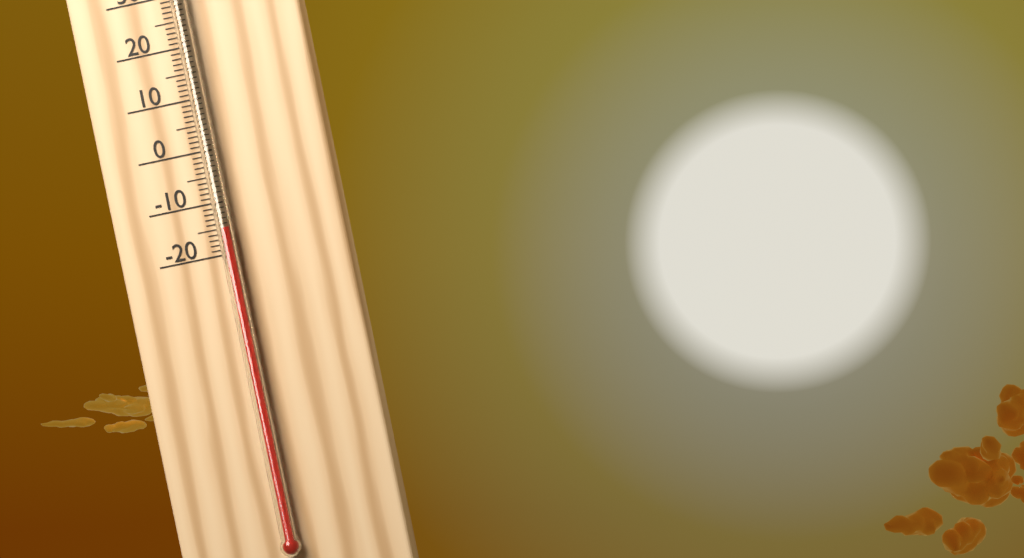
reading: -15 °C
